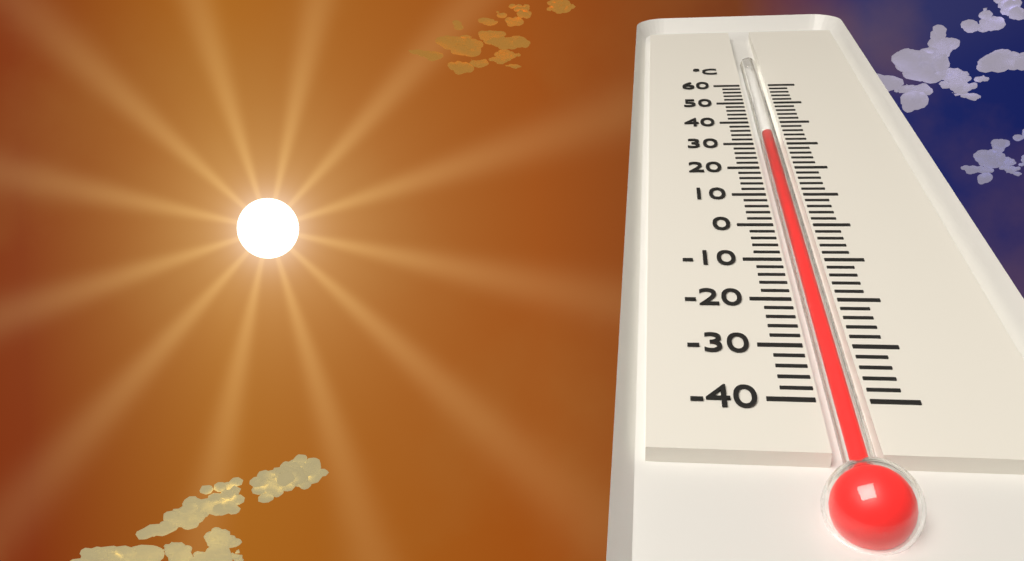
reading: 34 °C
